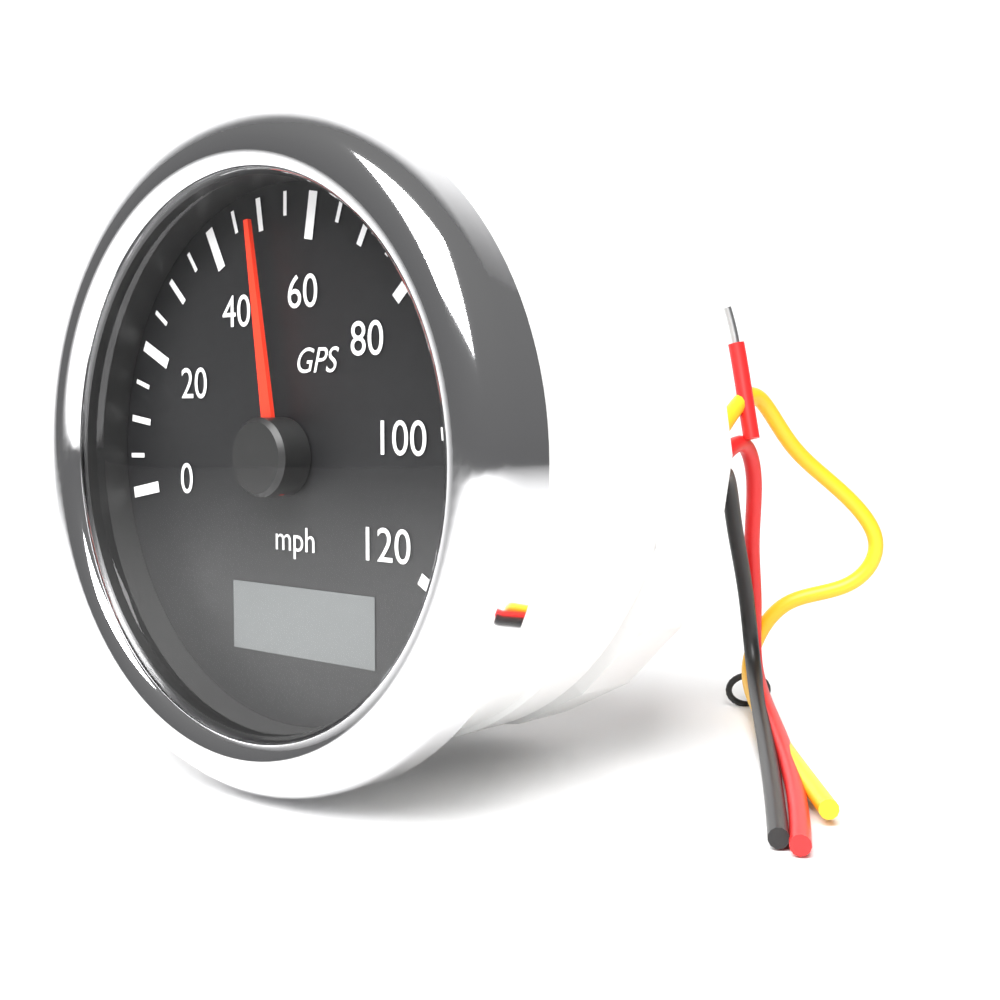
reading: 50 mph
